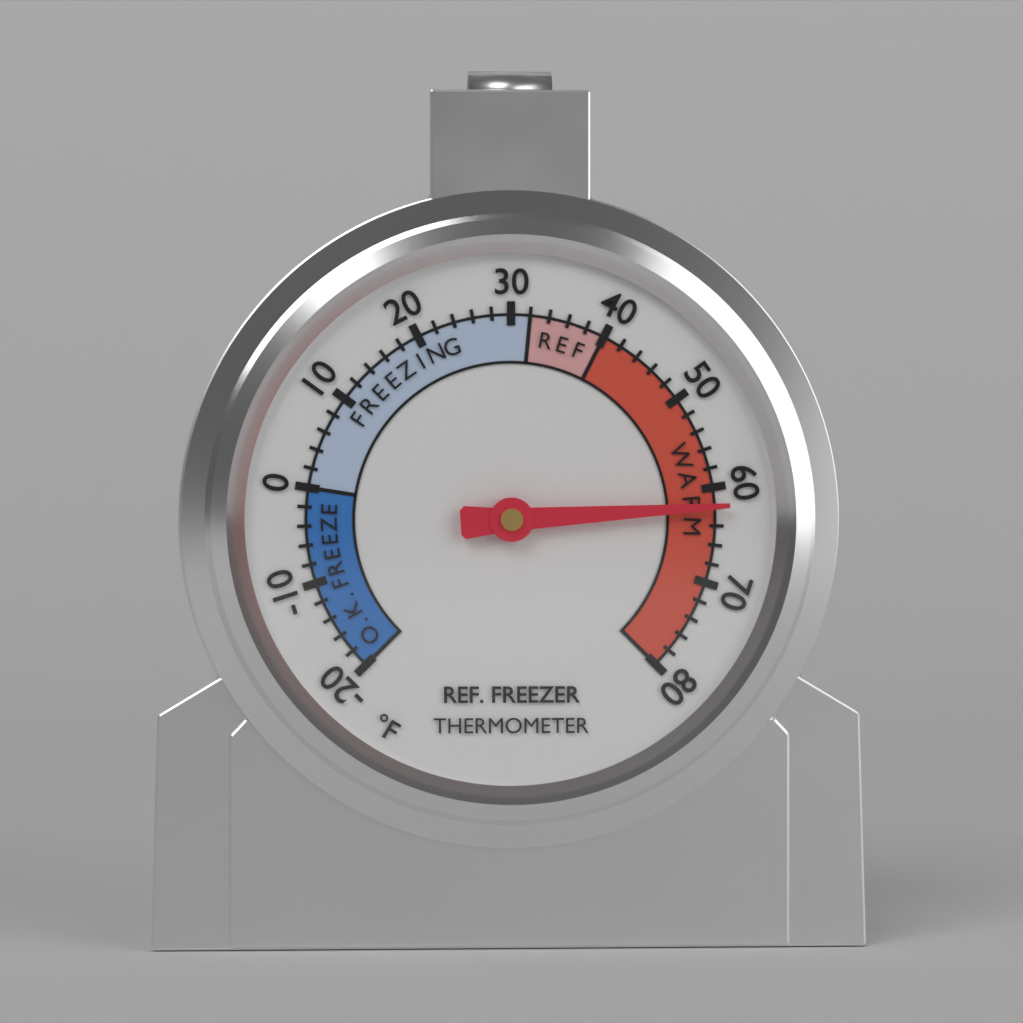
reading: 62 °F
